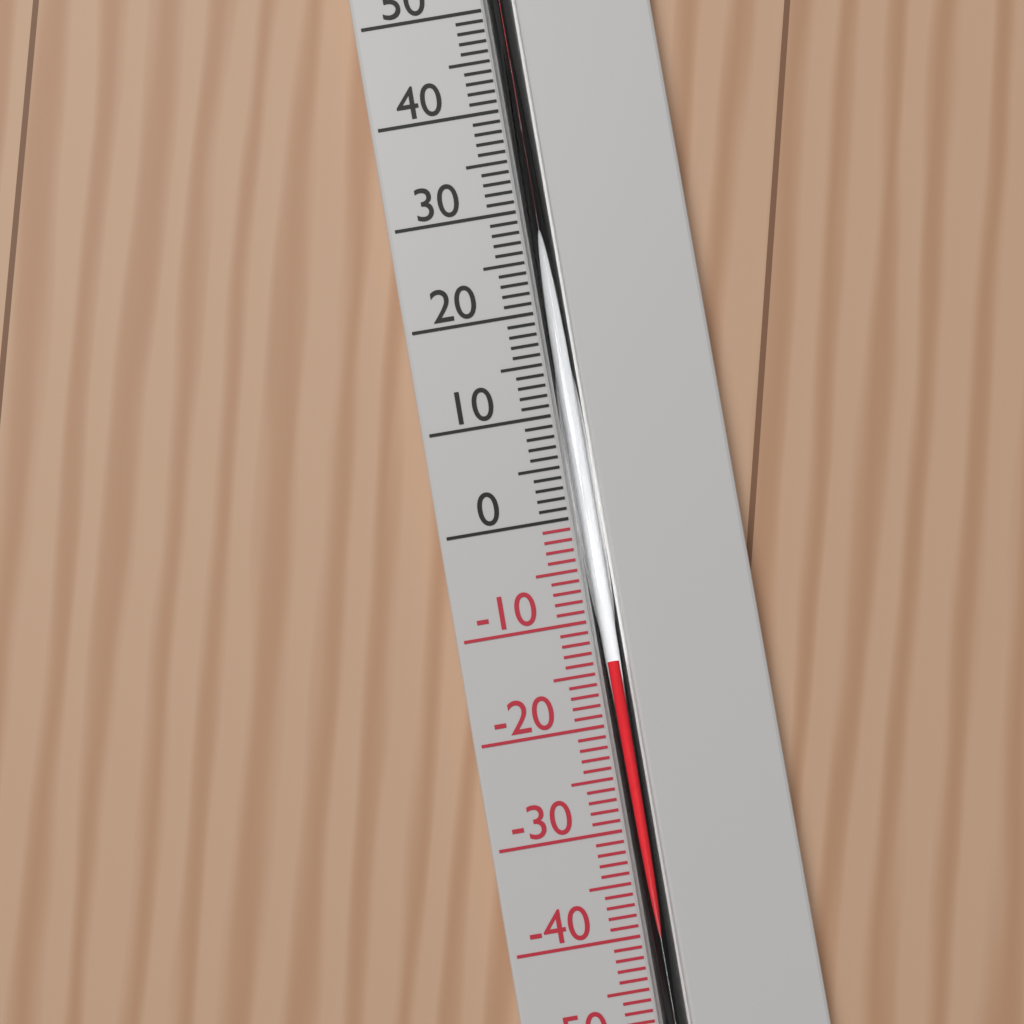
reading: -14 °C
